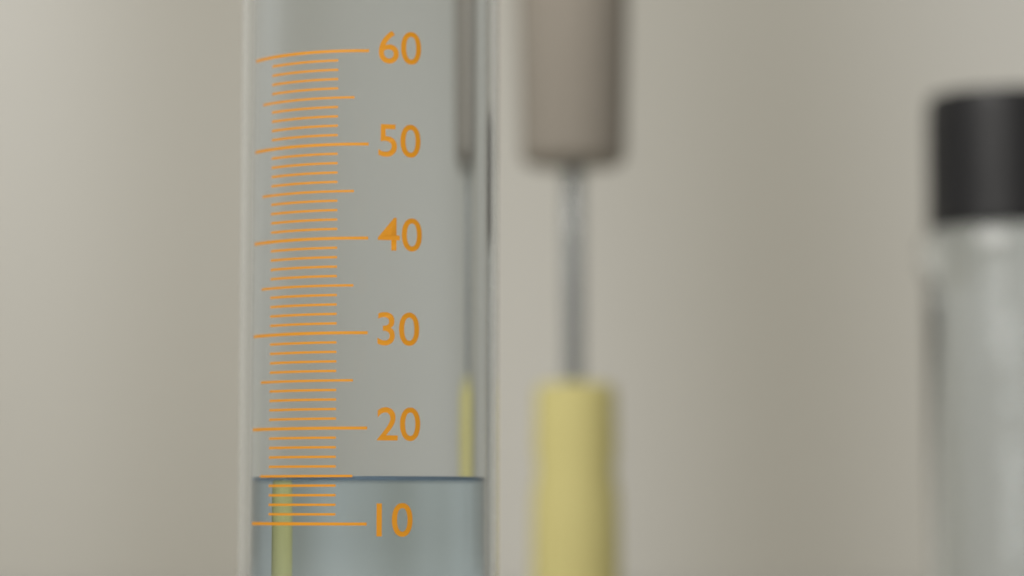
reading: 15 (no unit)
